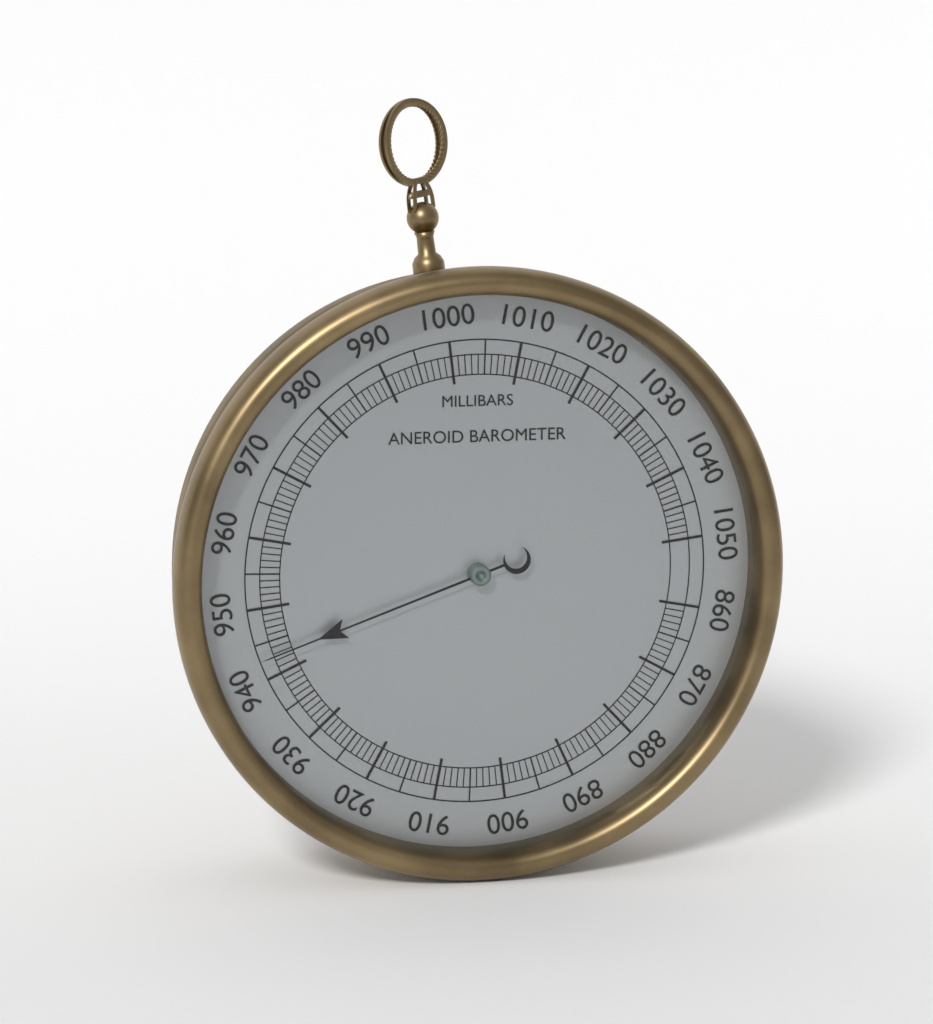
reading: 943 mbar
